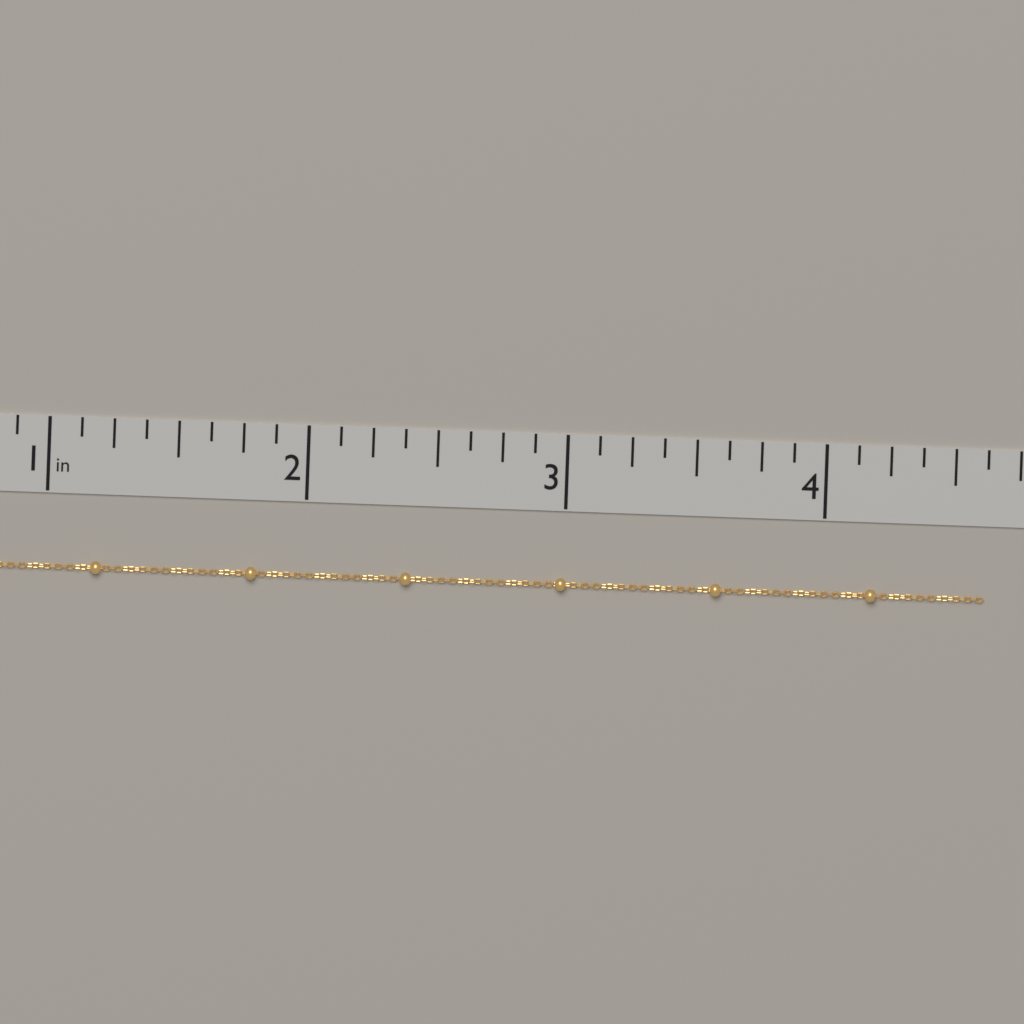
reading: 4.625 in
